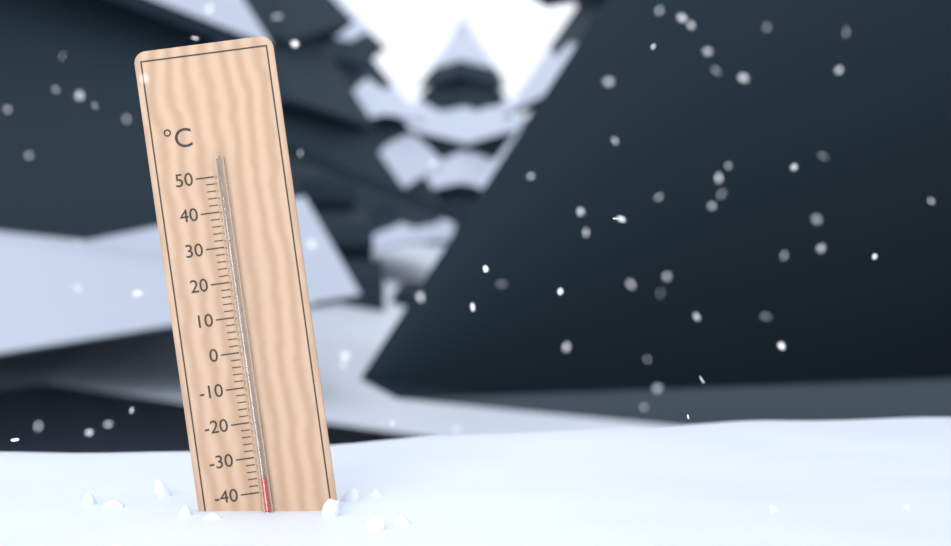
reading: -36 °C
